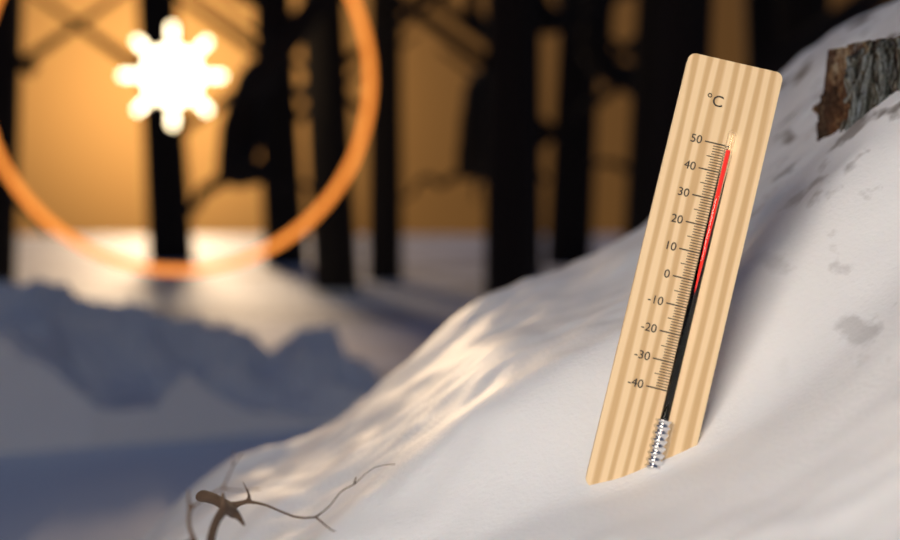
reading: 48 °C
